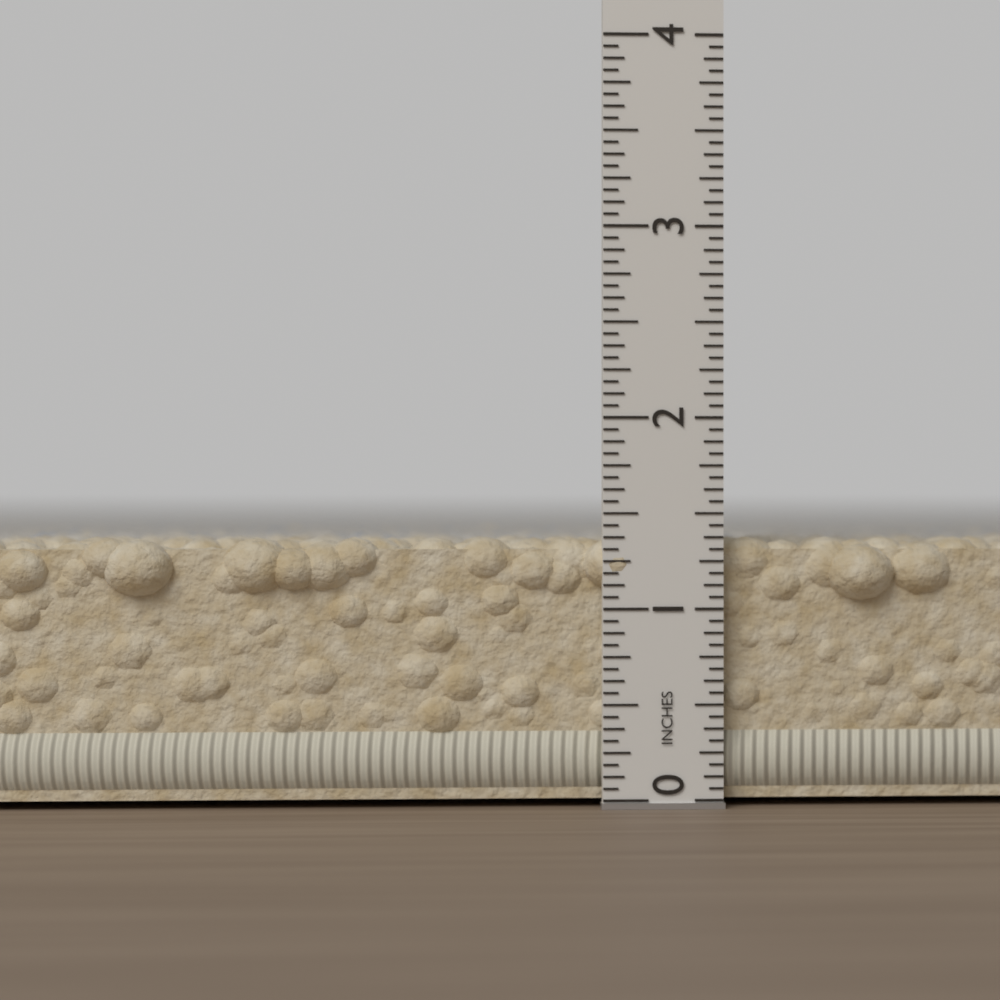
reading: 1.3750 in
